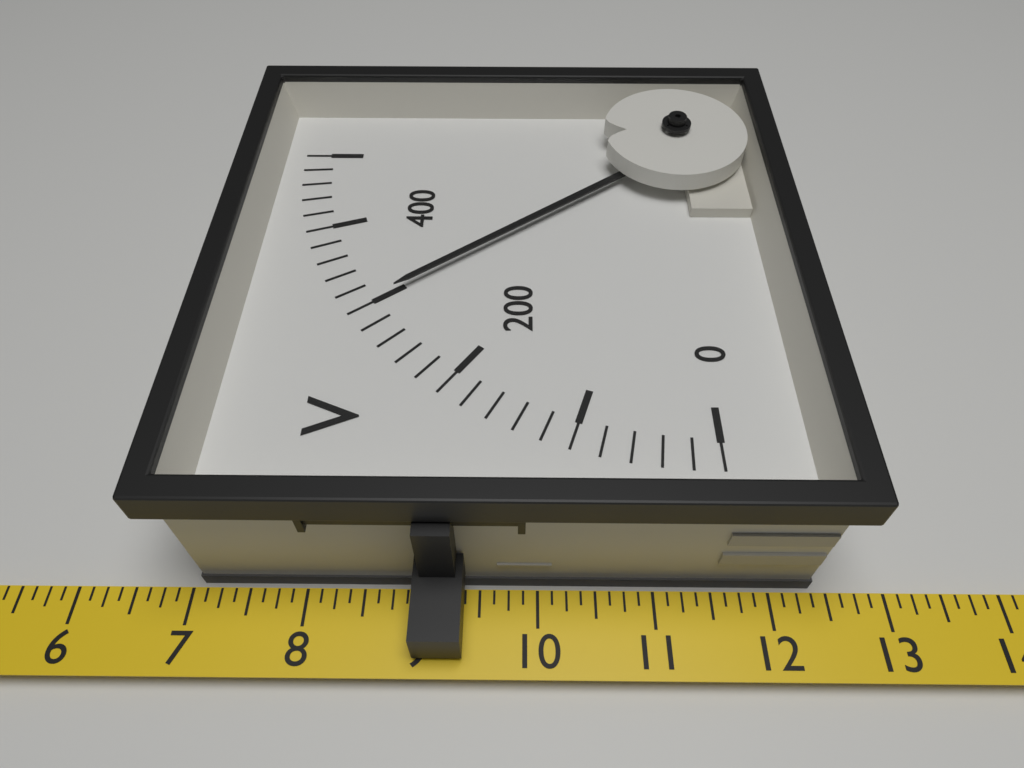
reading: 300 V
